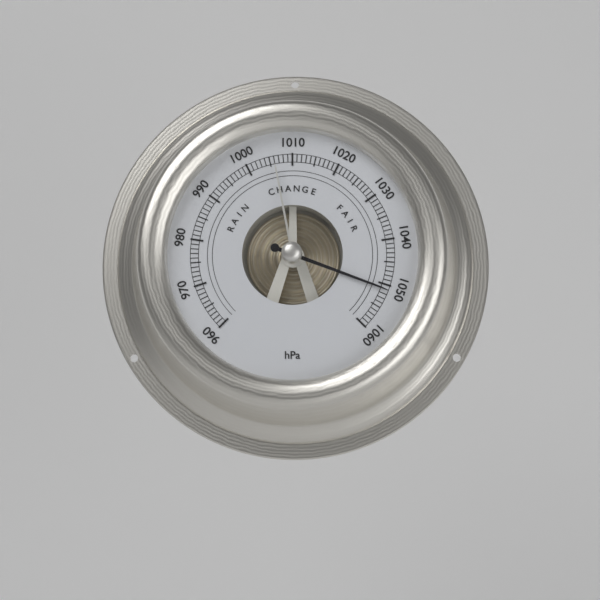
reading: 1051 hPa
